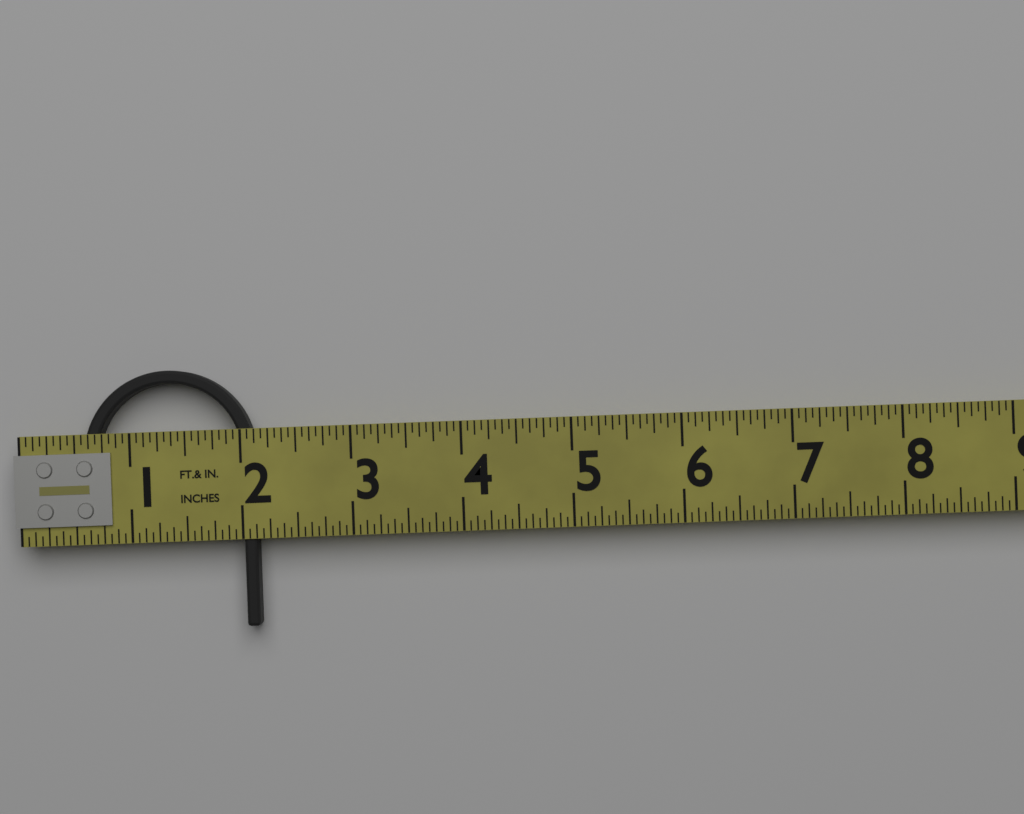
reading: 2.1250 in
